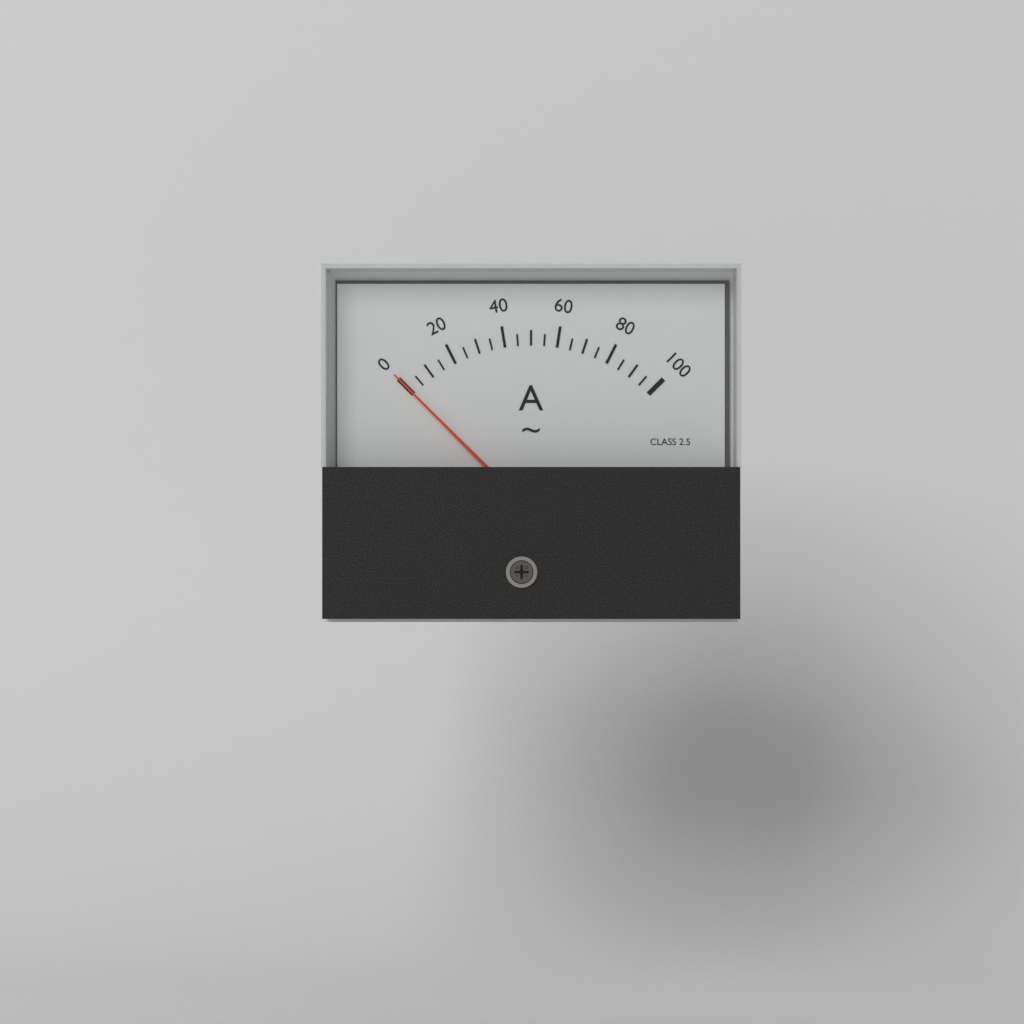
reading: 0 A
